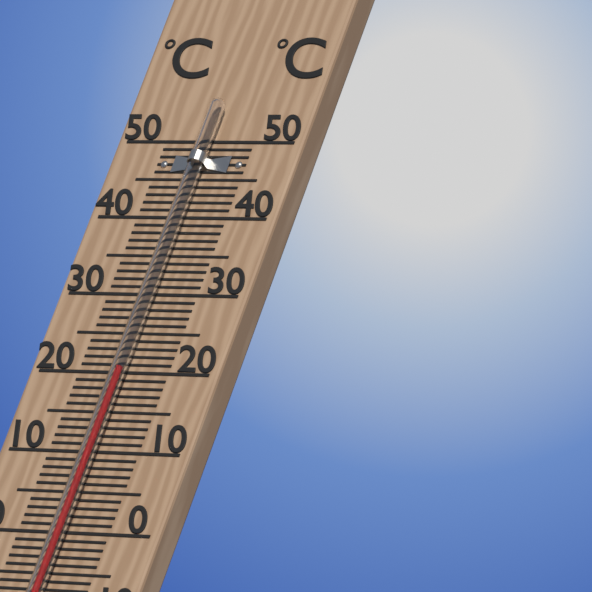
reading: 20 °C
